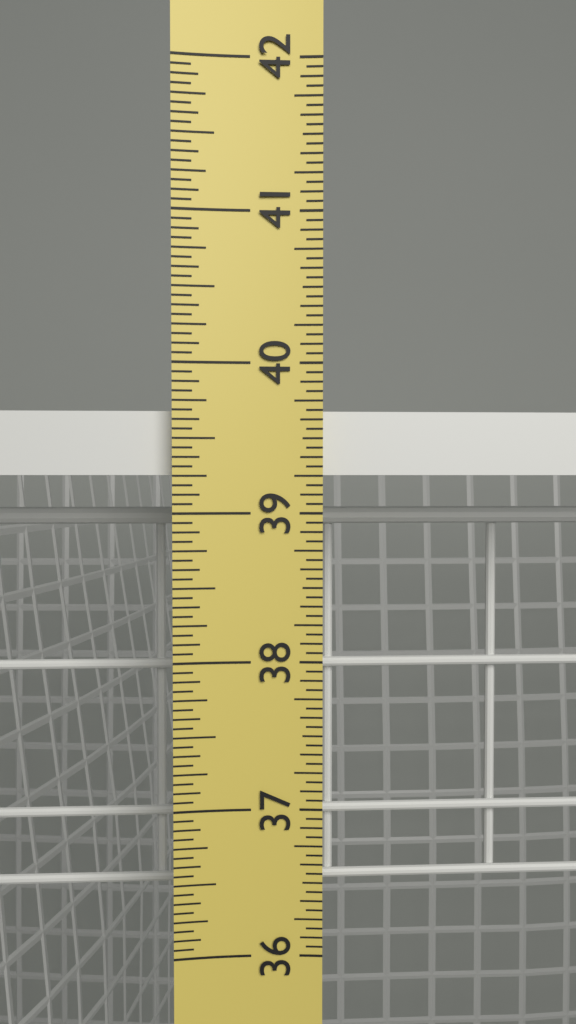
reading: 39.6875 in
